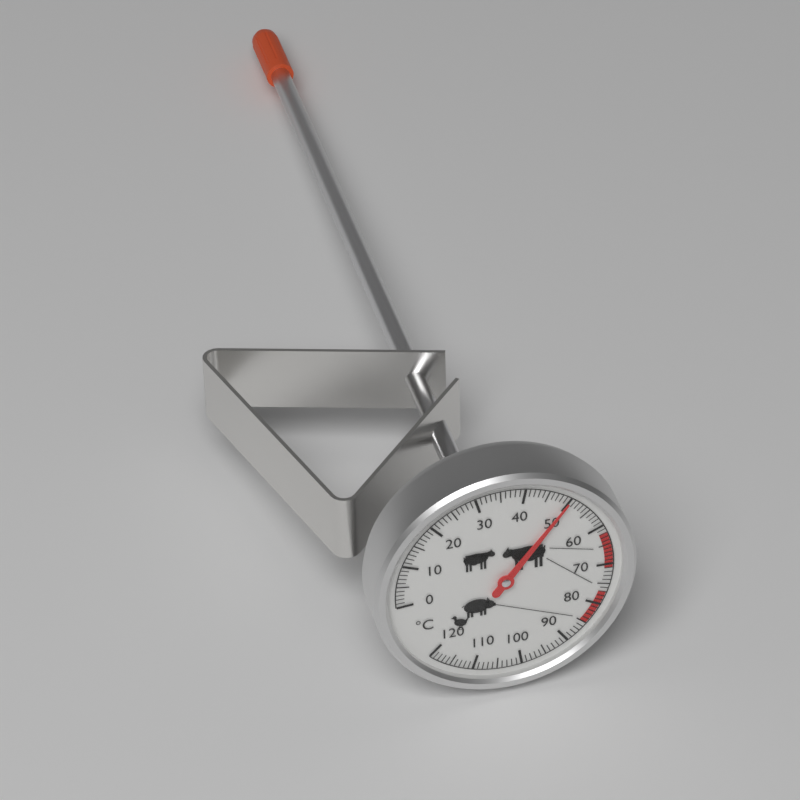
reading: 50 °C
